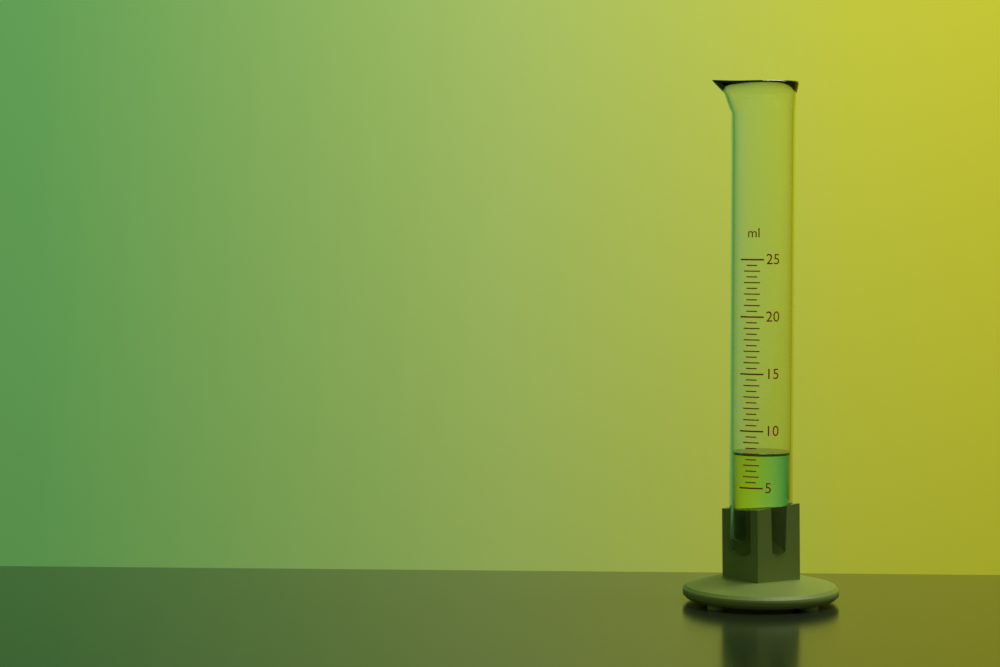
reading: 8.0 ml
